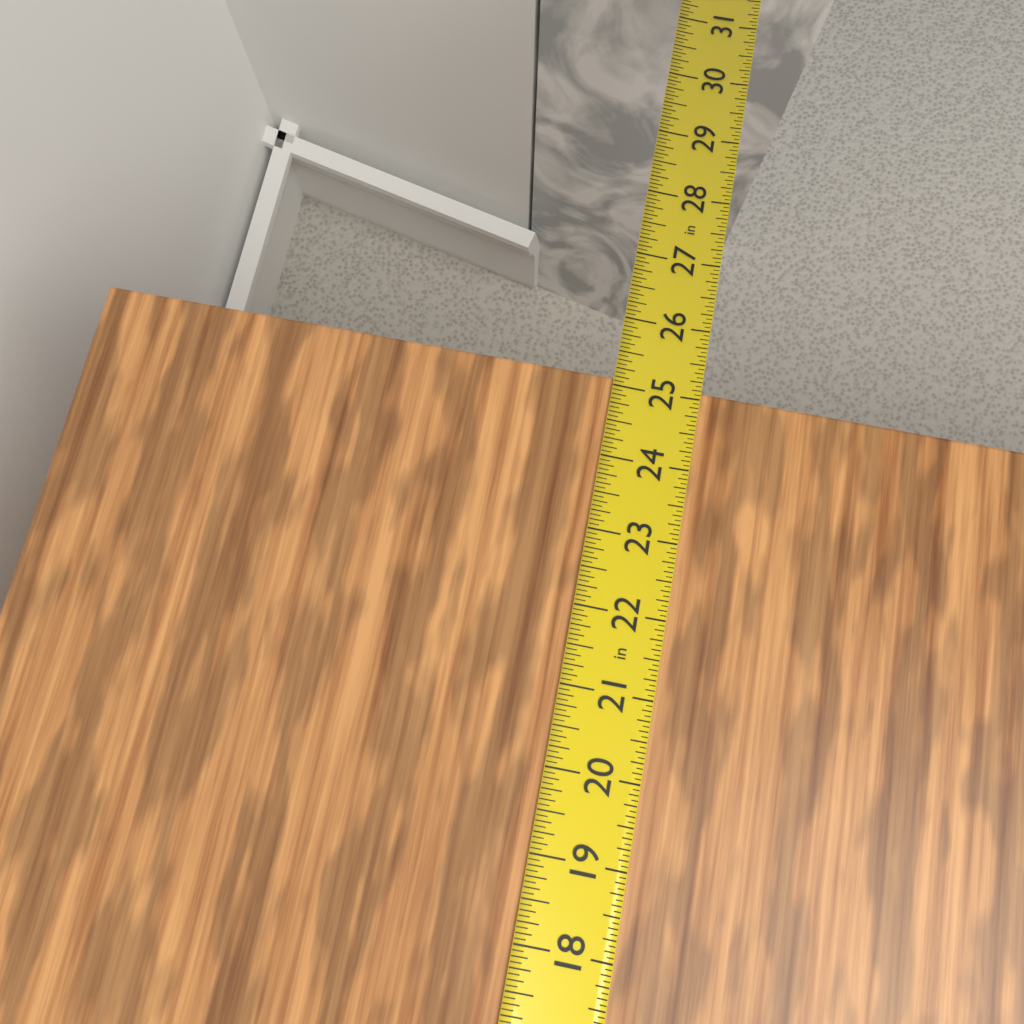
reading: 25.1250 in
